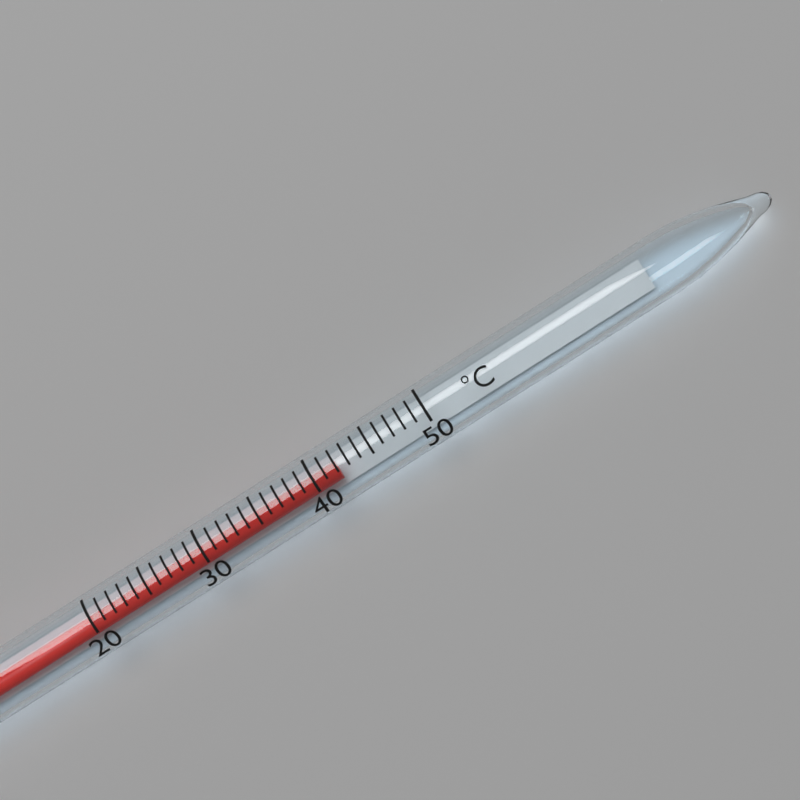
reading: 42 °C
